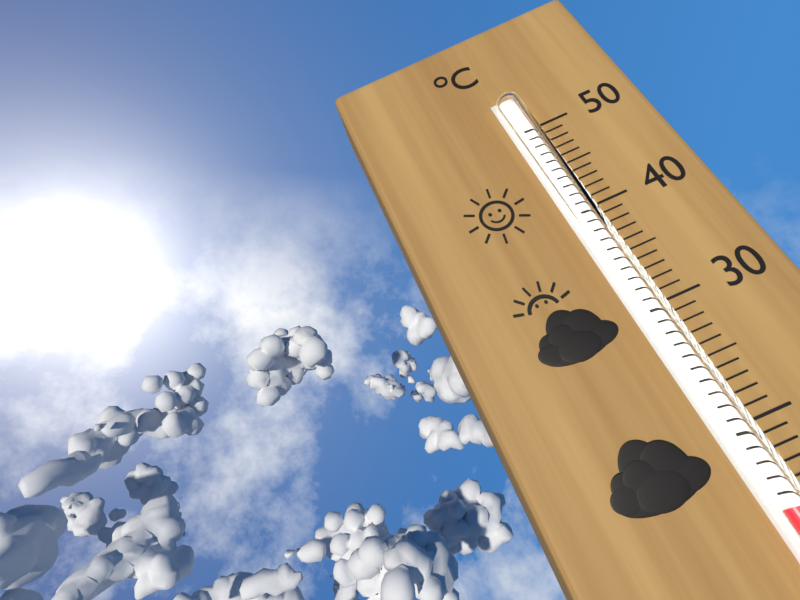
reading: 15 °C
